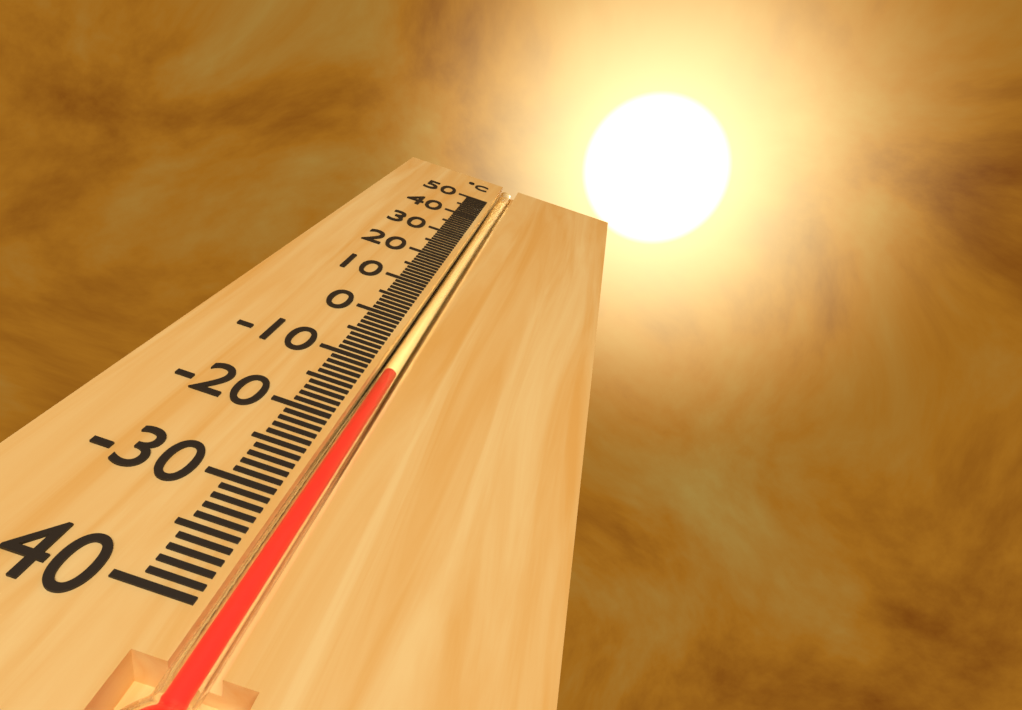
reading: -11 °C
